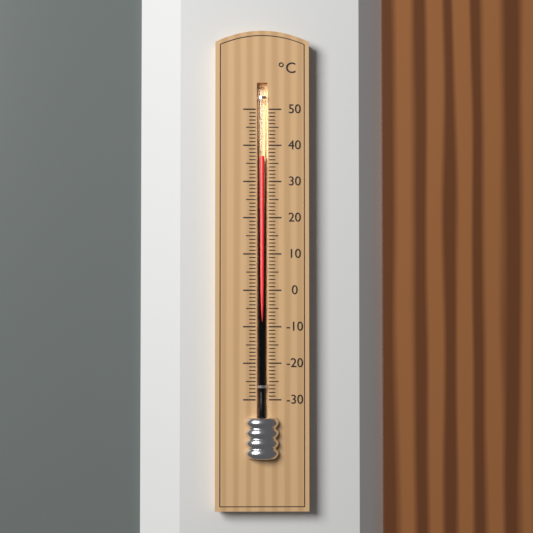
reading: 37 °C
